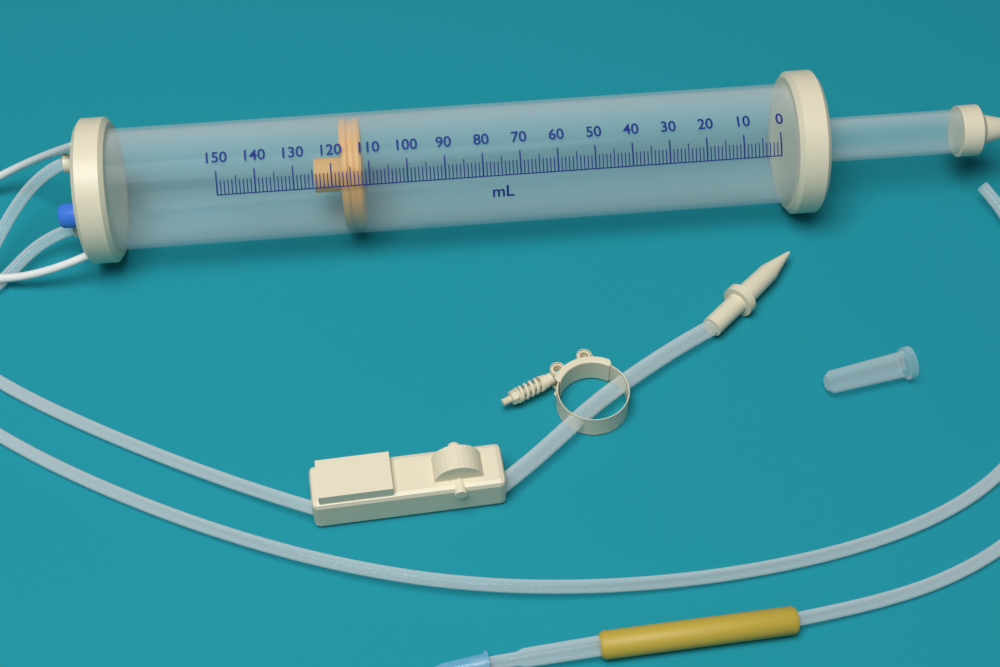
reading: 112 ml
